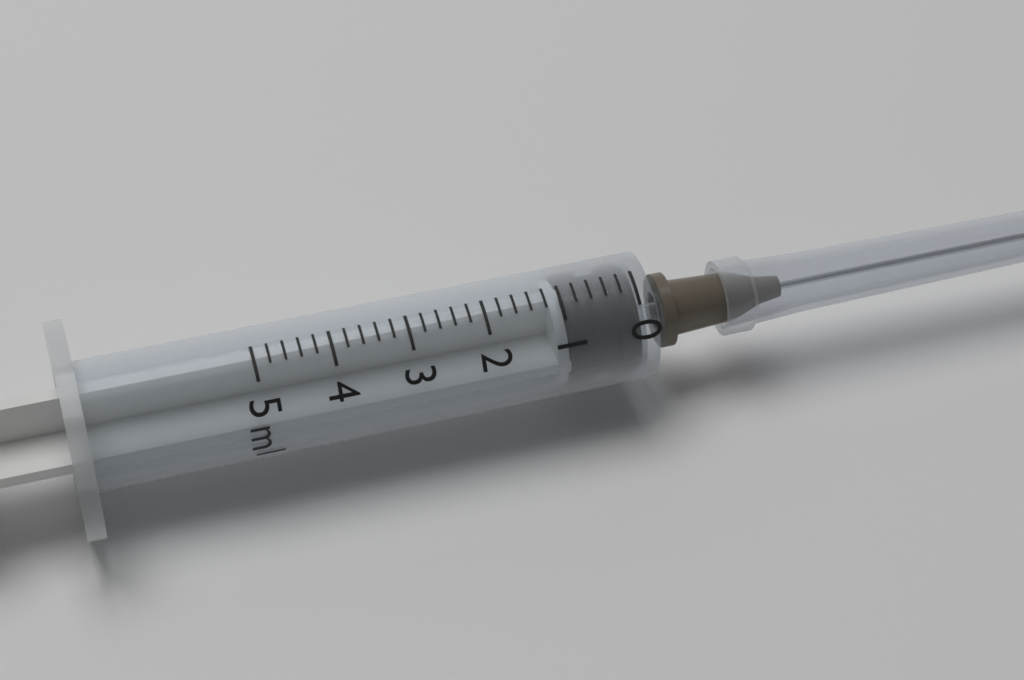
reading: 0.0 ml
